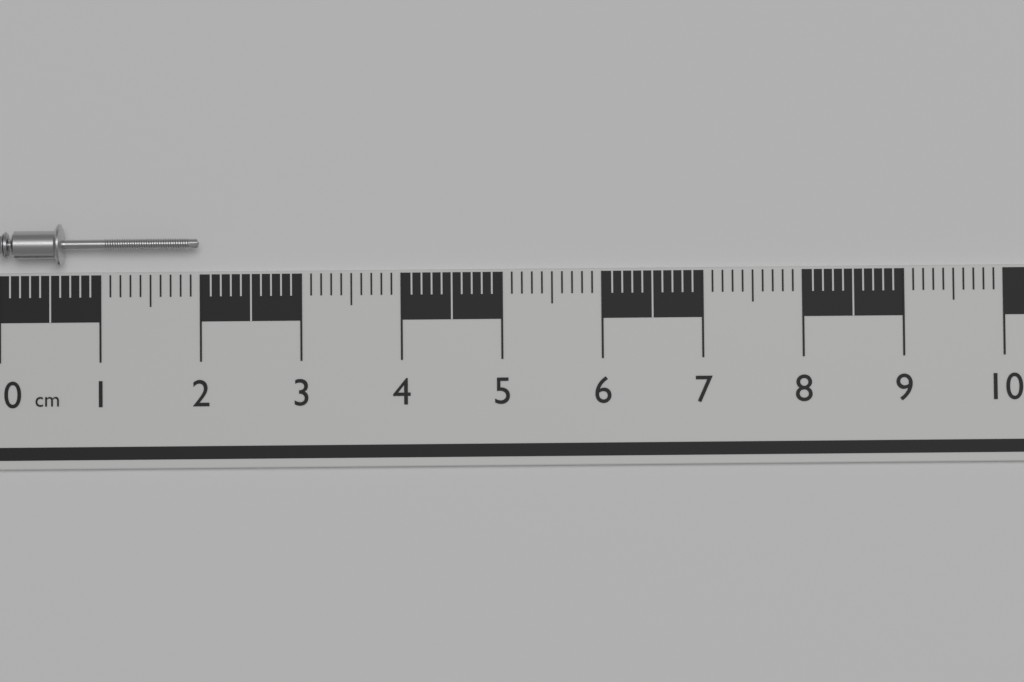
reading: 2.0 cm
